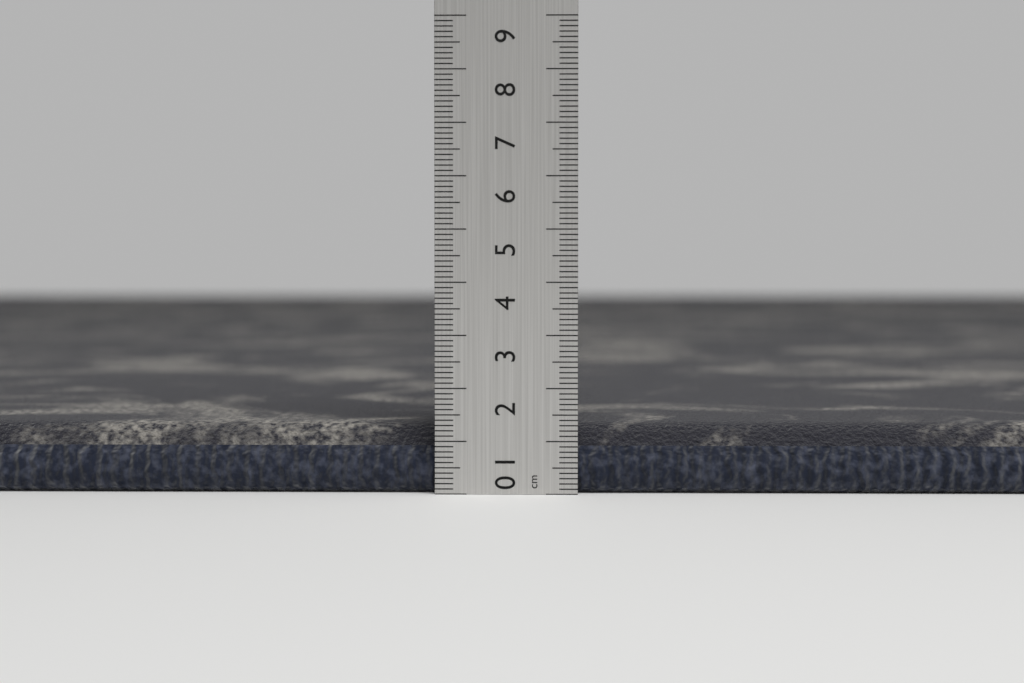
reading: 1.3 cm
